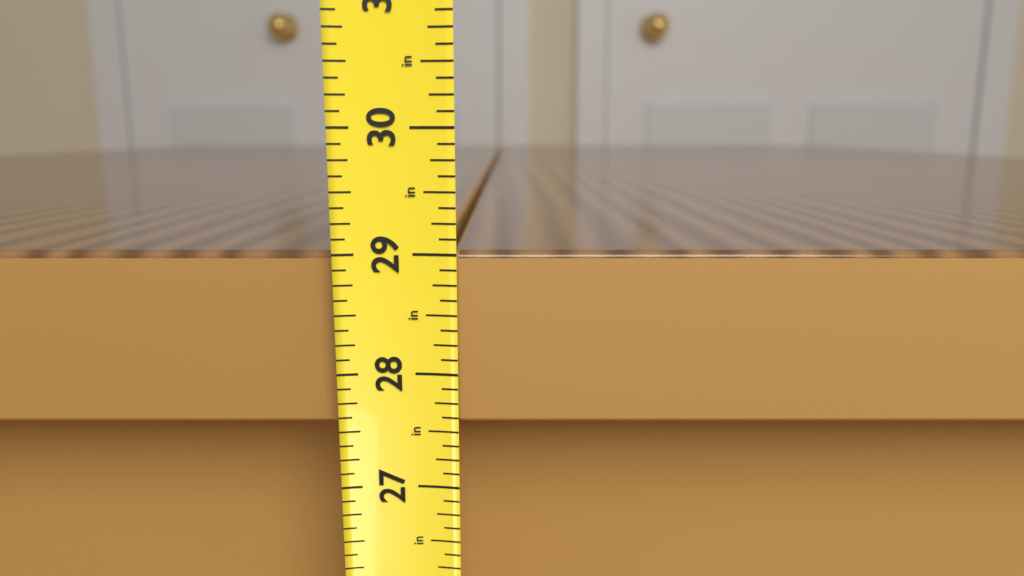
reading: 29.000 in
